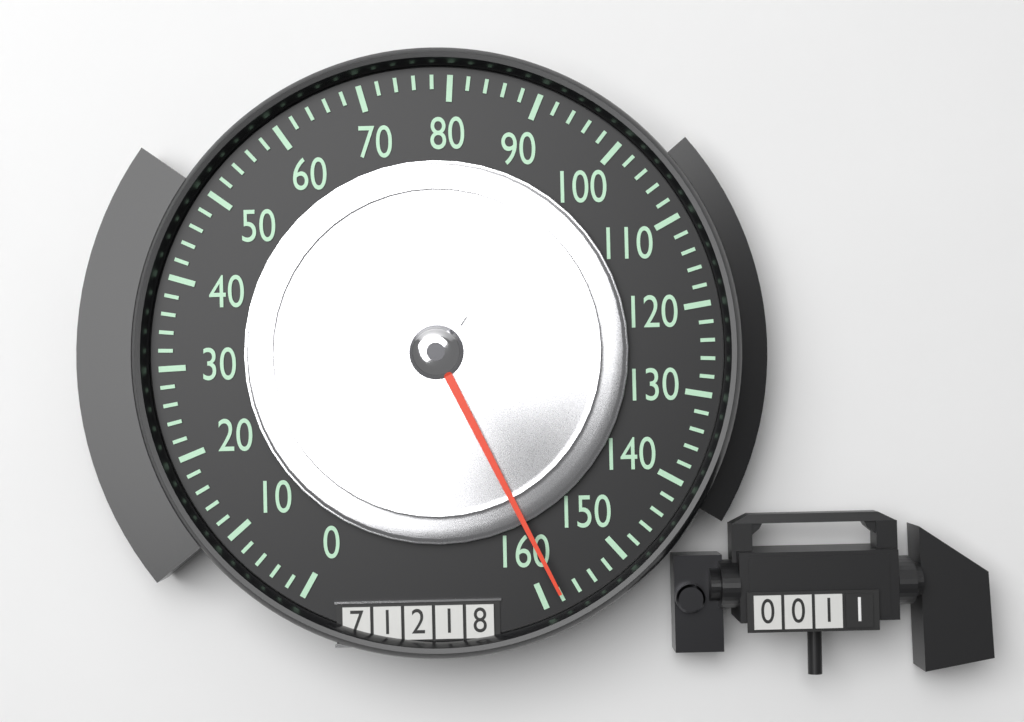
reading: 158 (no unit)
